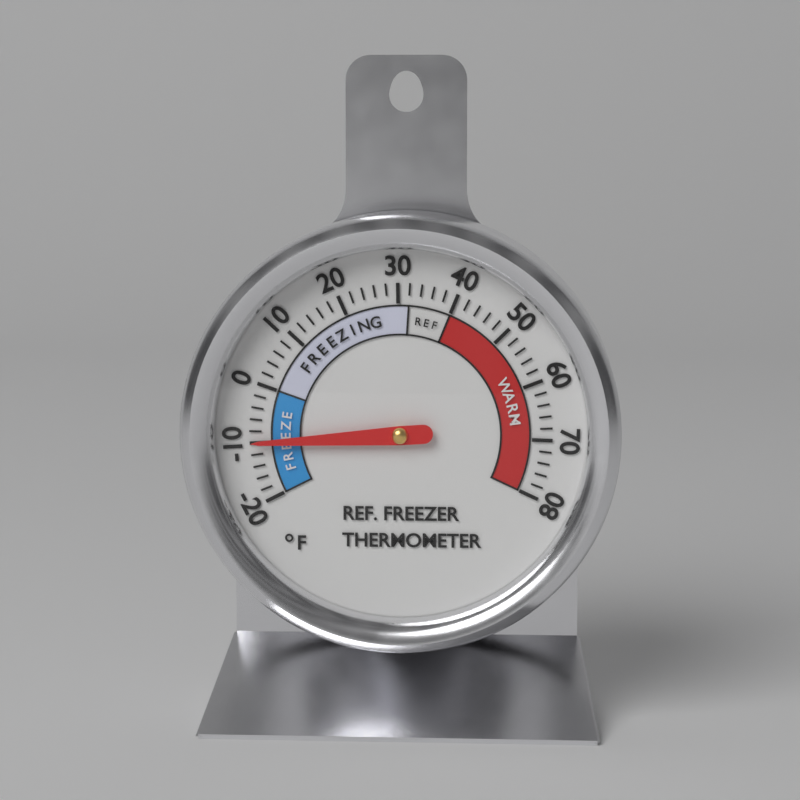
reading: -10 °F
